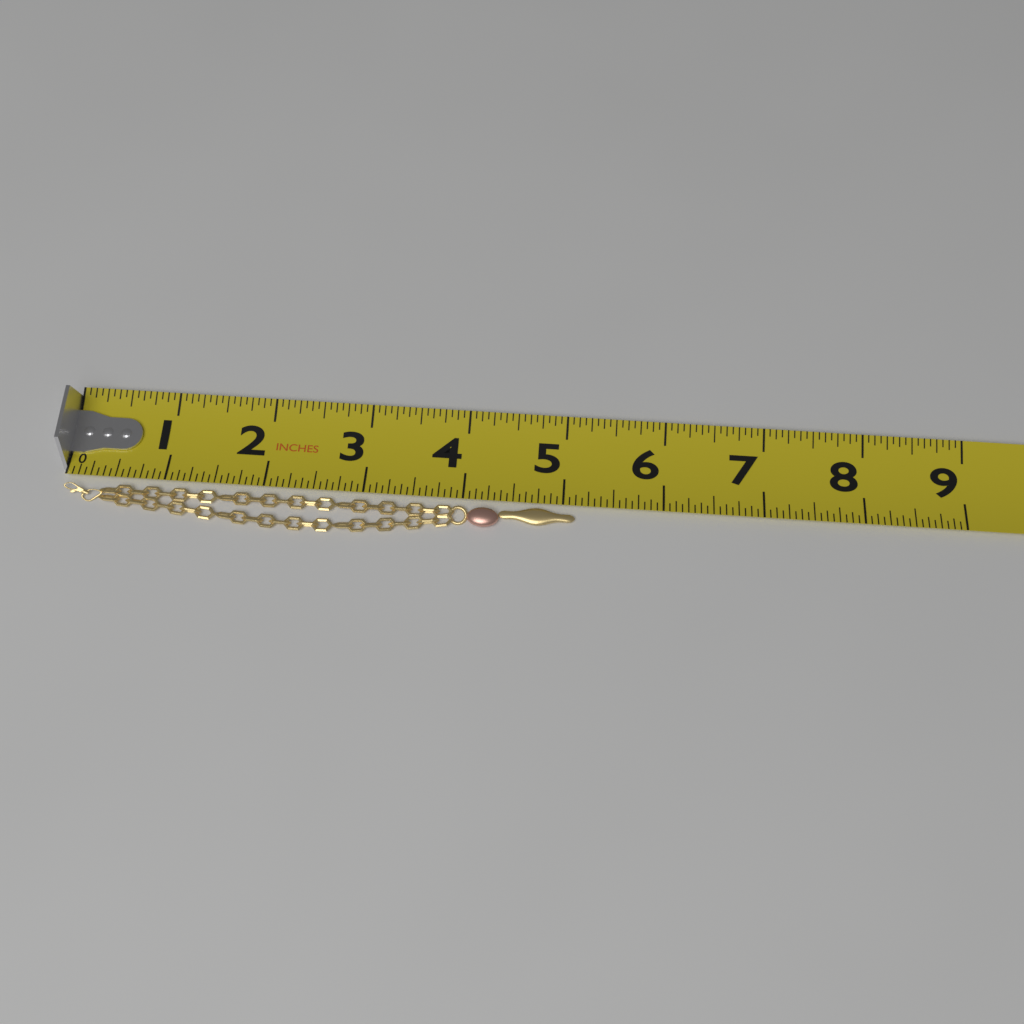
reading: 5.1250 in
